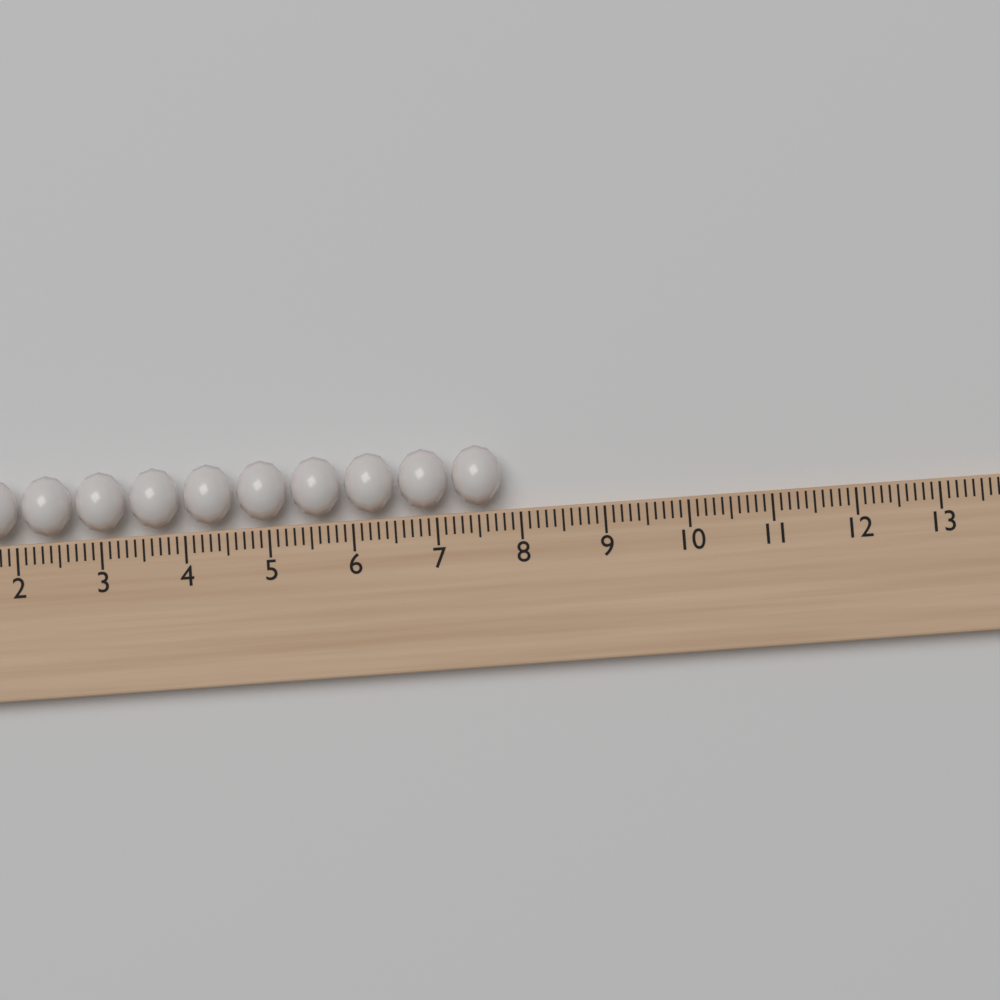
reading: 7.8 (no unit)
